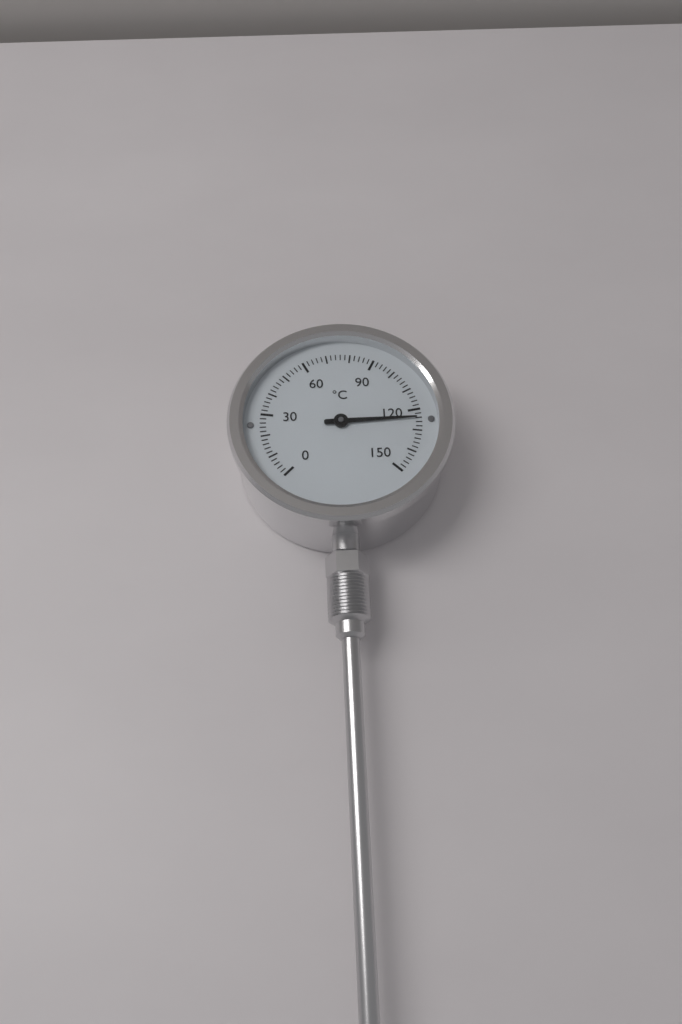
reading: 124 °C
